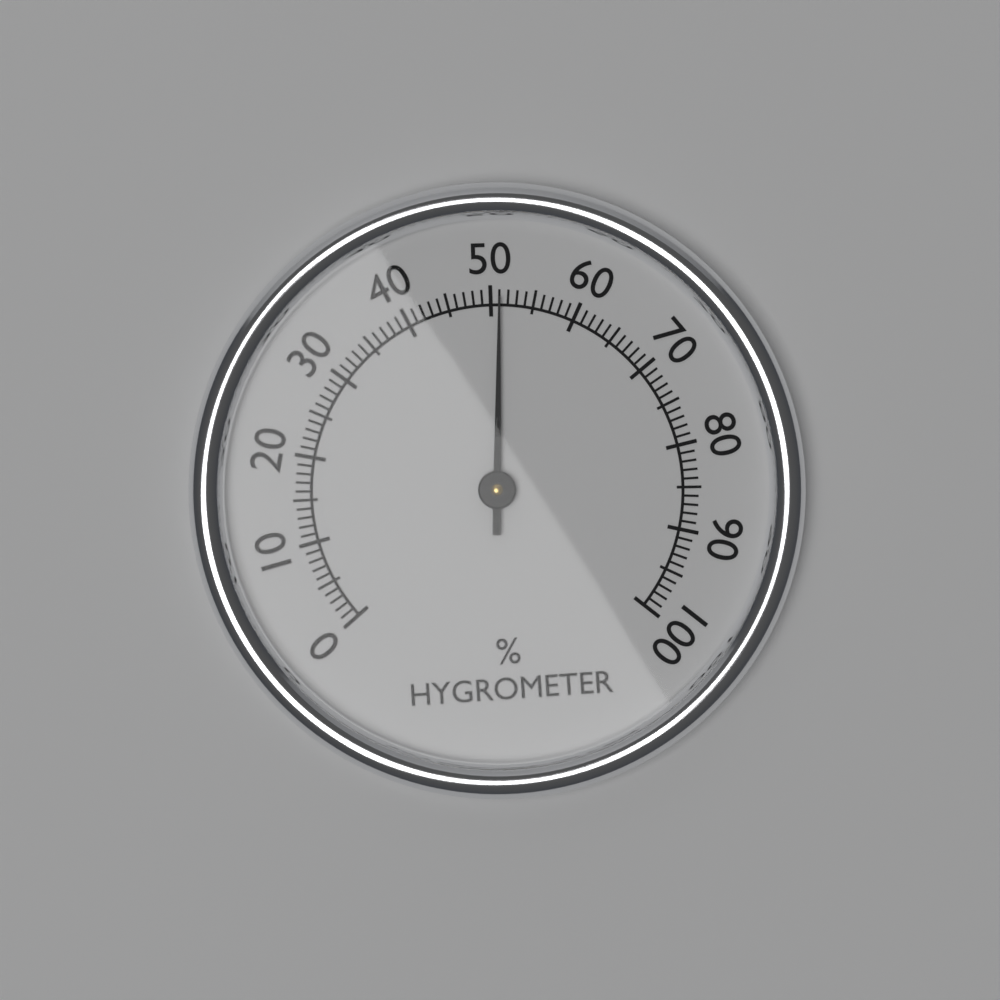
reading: 51 %
